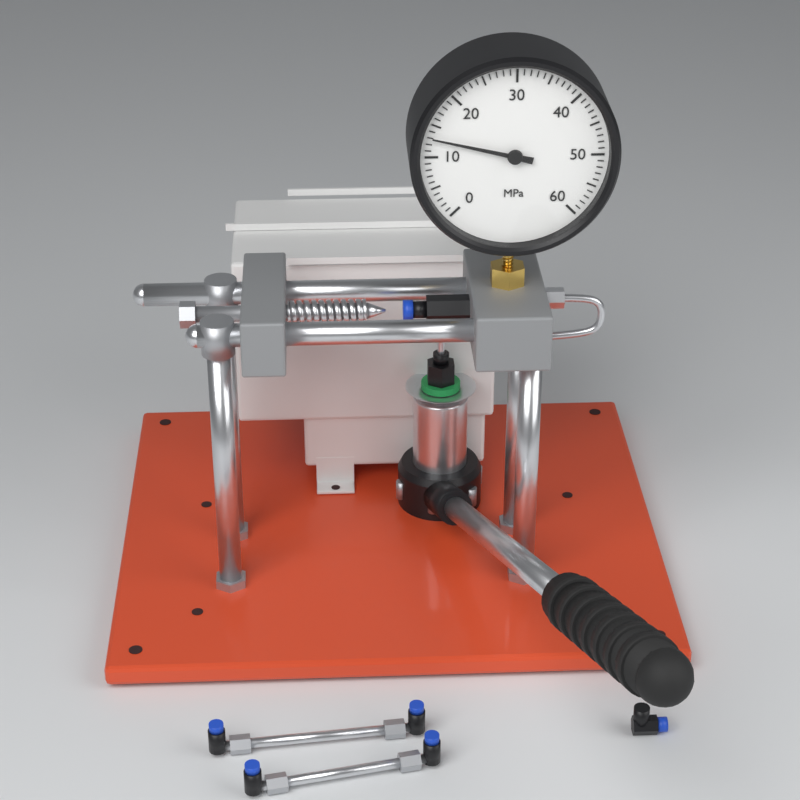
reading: 13 MPa
